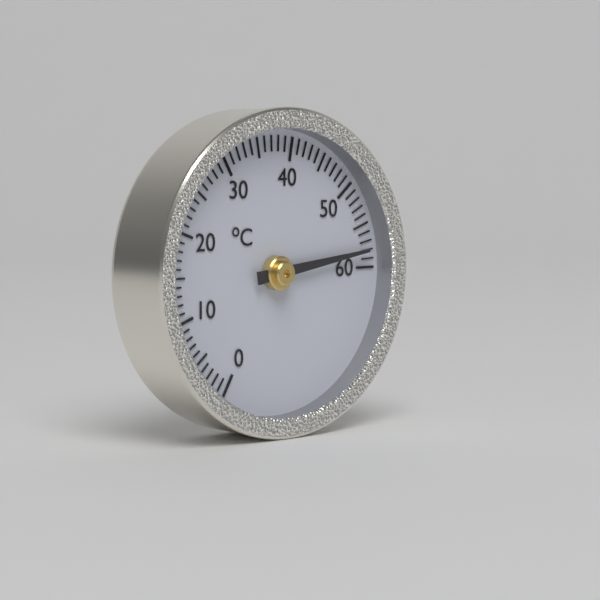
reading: 58 °C
